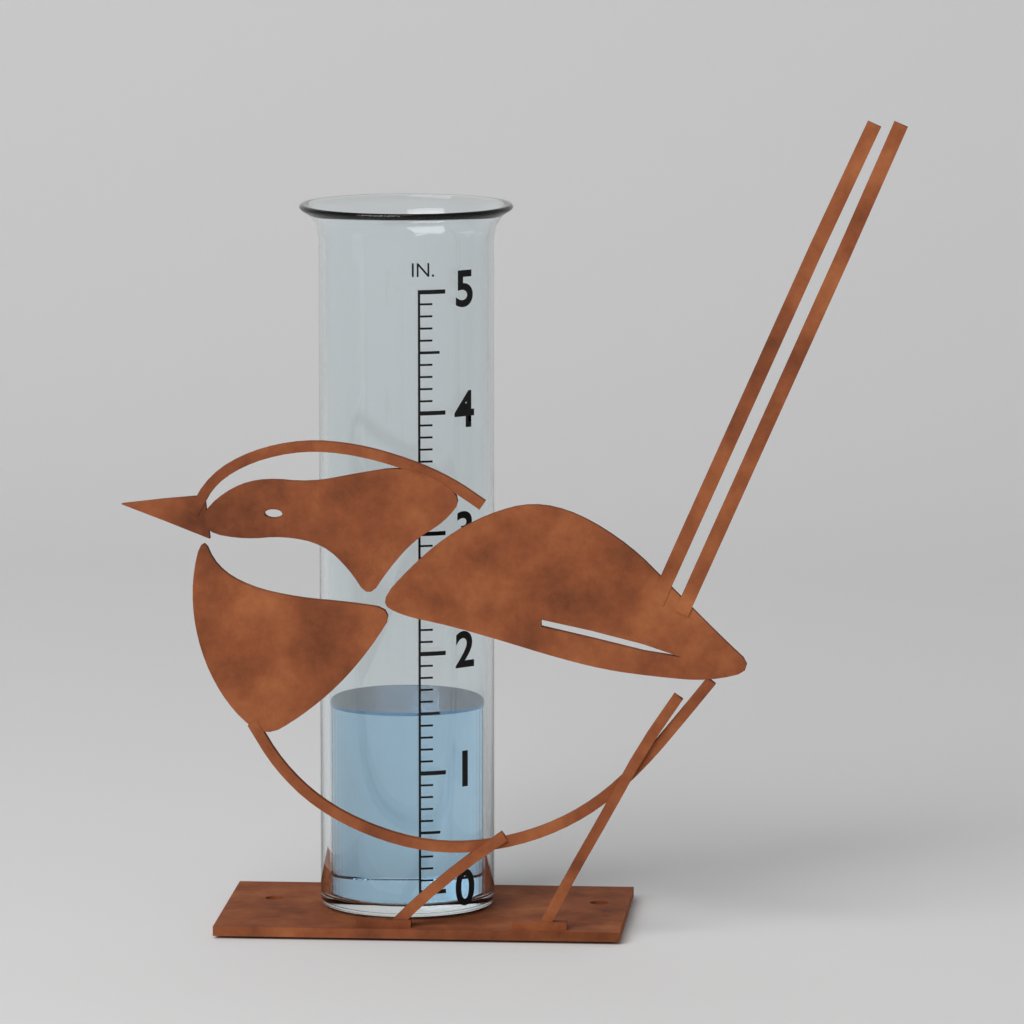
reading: 1.5 in
